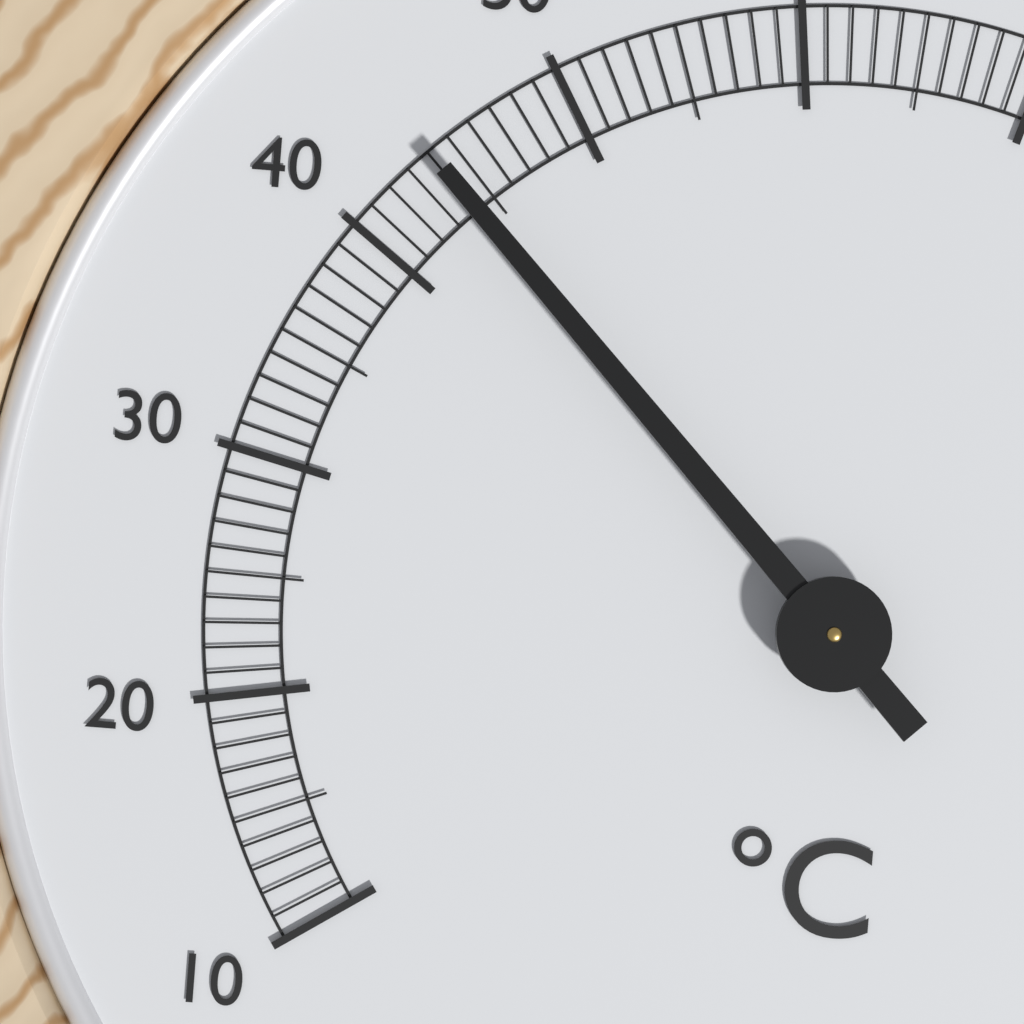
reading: 44 °C
